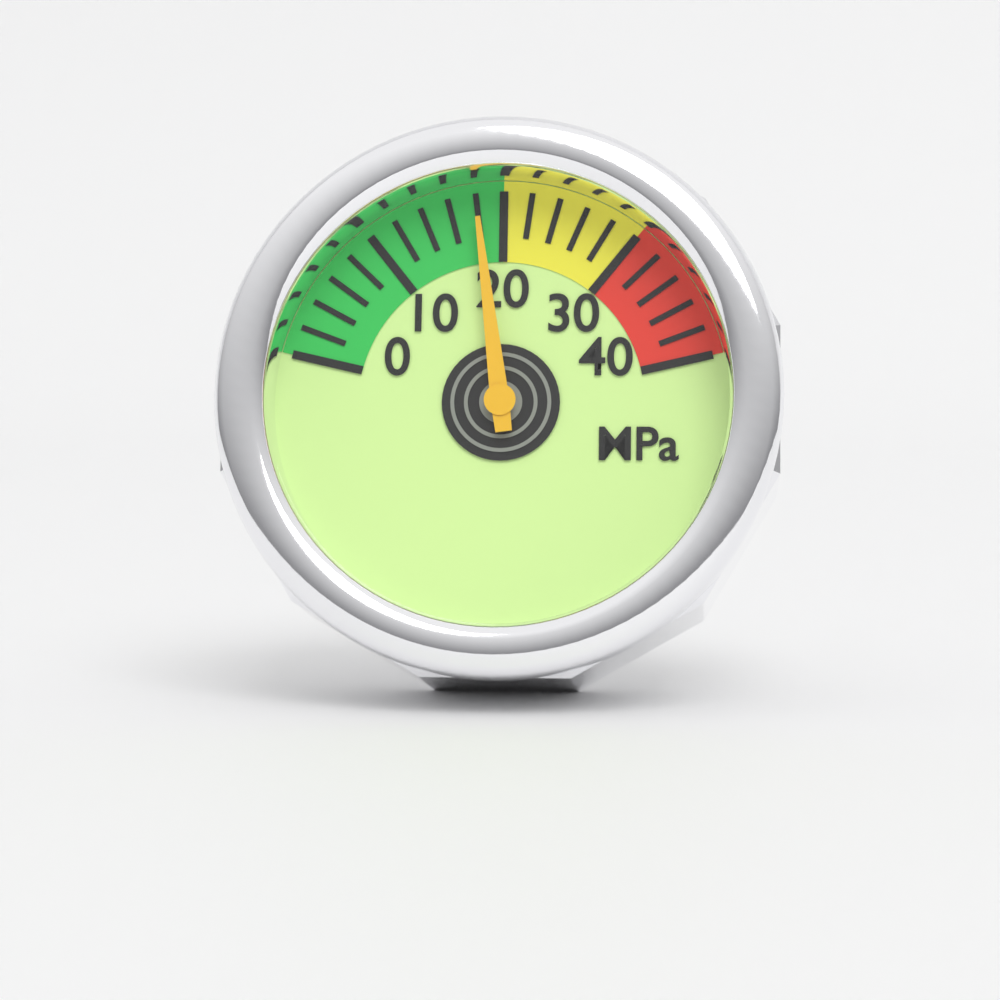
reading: 18 MPa
